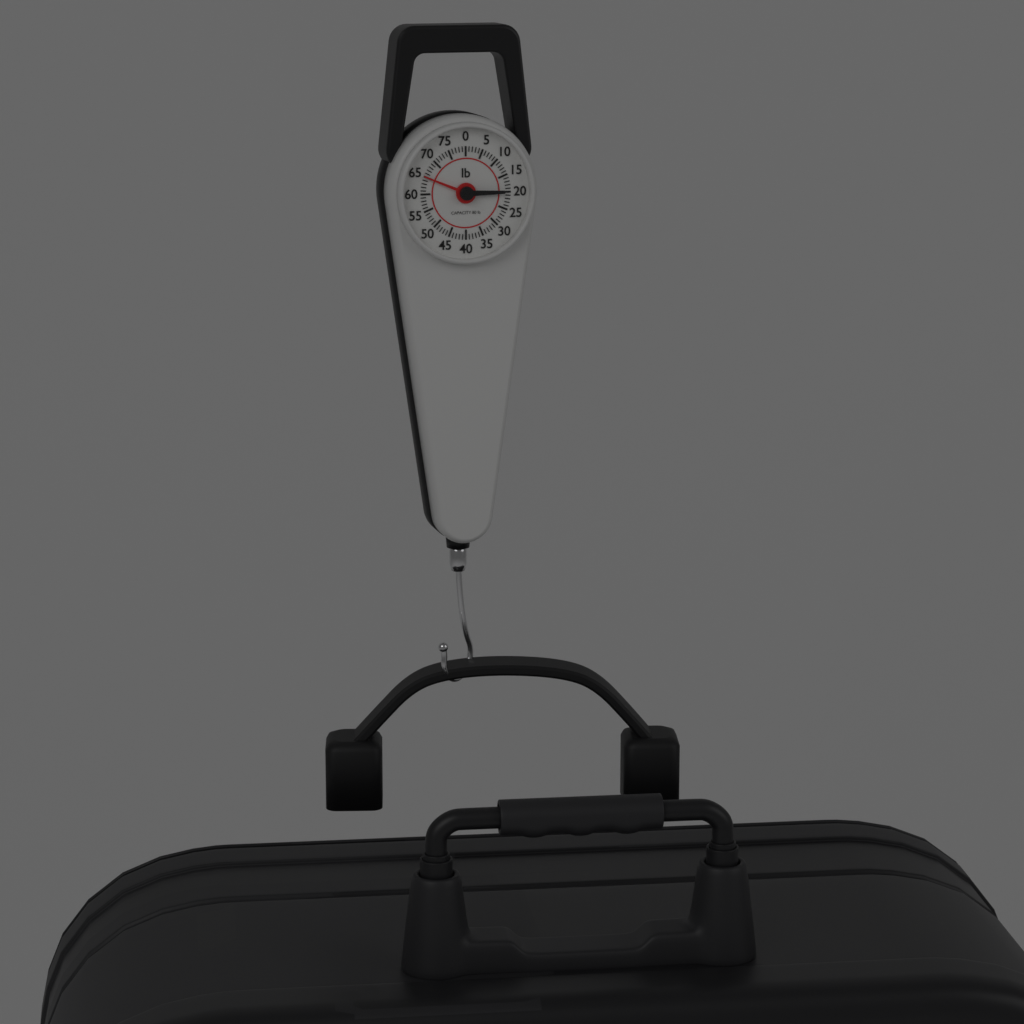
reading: 65 lb
